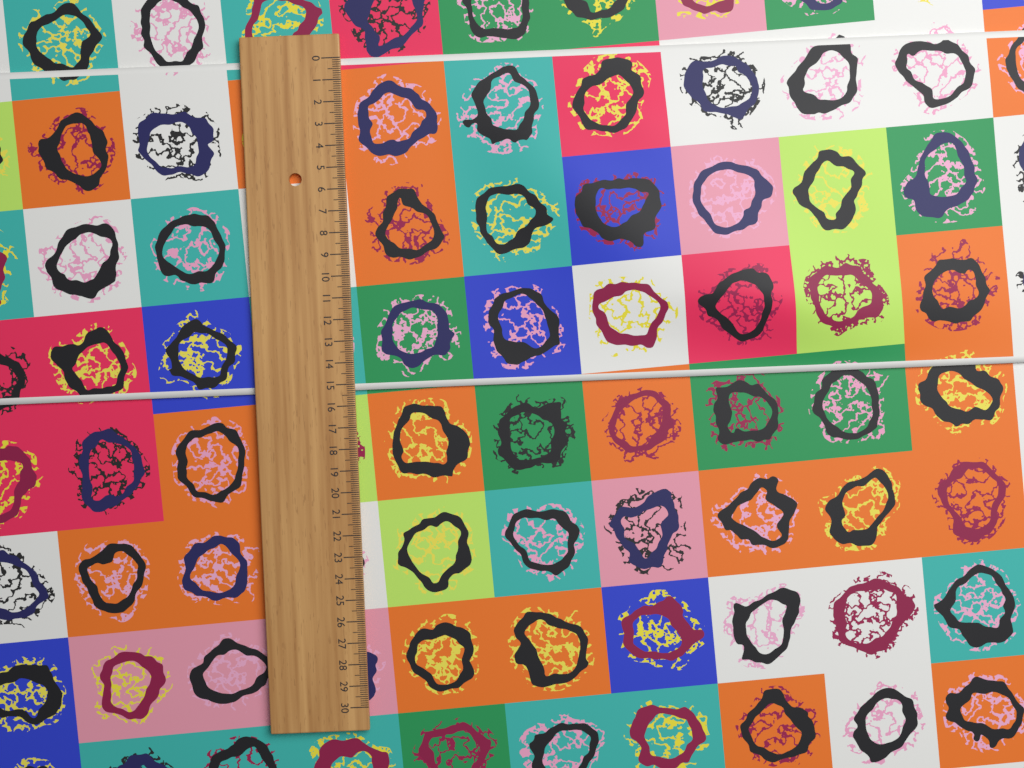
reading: 15.3 (no unit)
